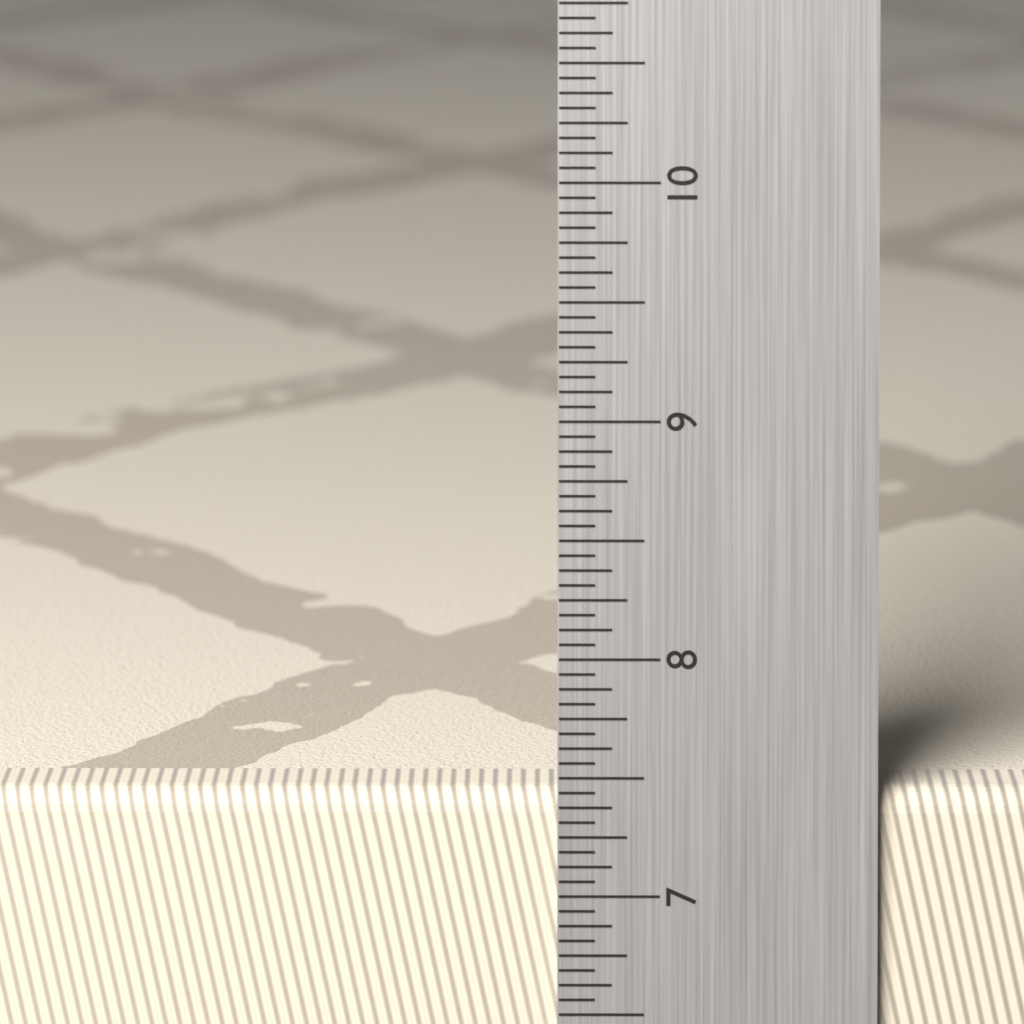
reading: 7.4375 in
